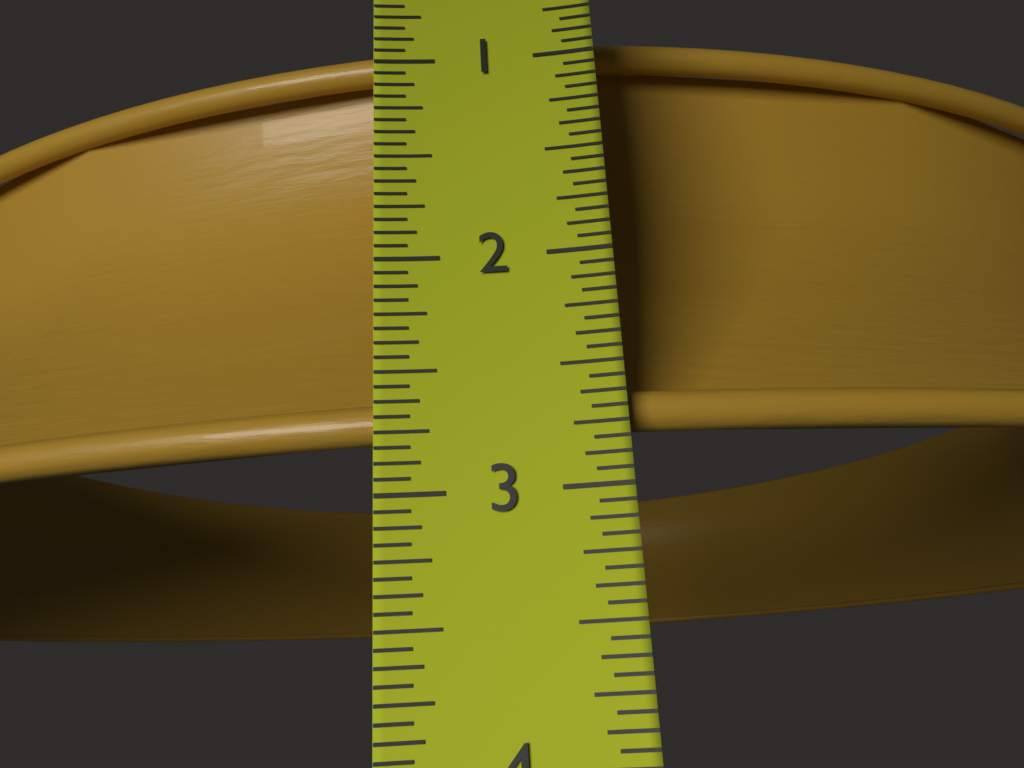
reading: 2.7500 in
